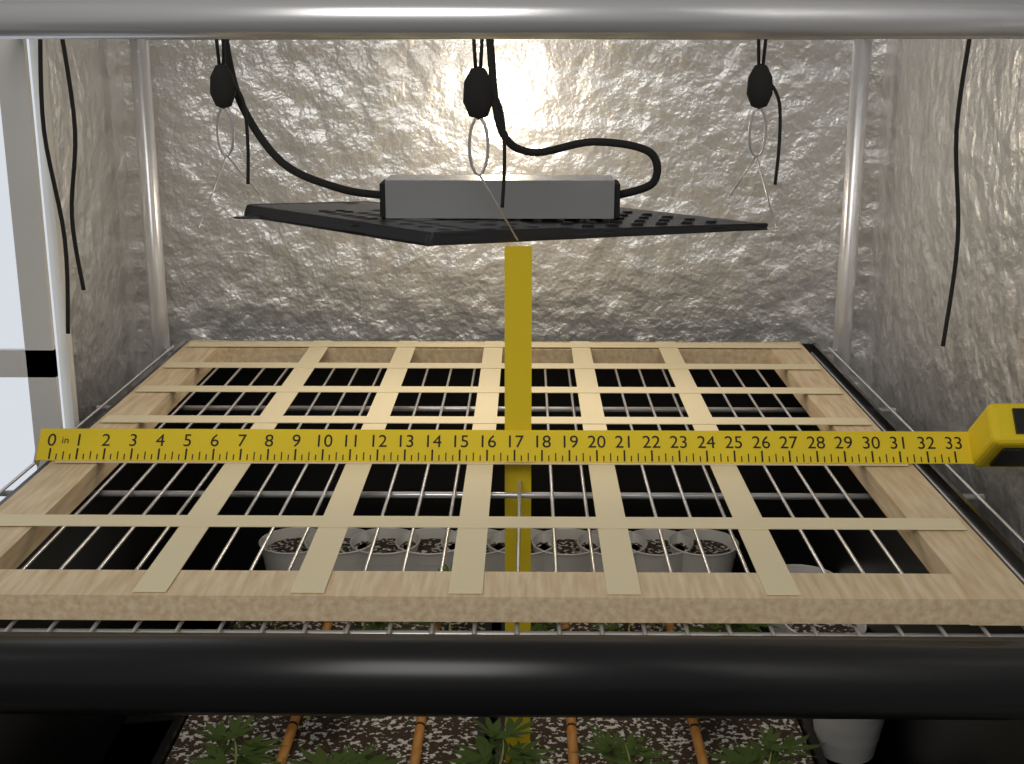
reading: 31.50 in
